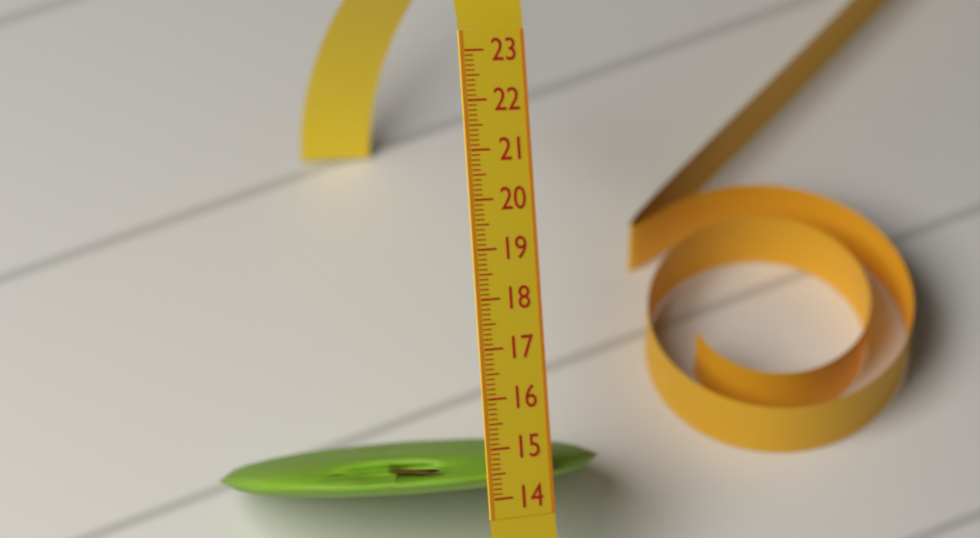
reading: 15.0 (no unit)
